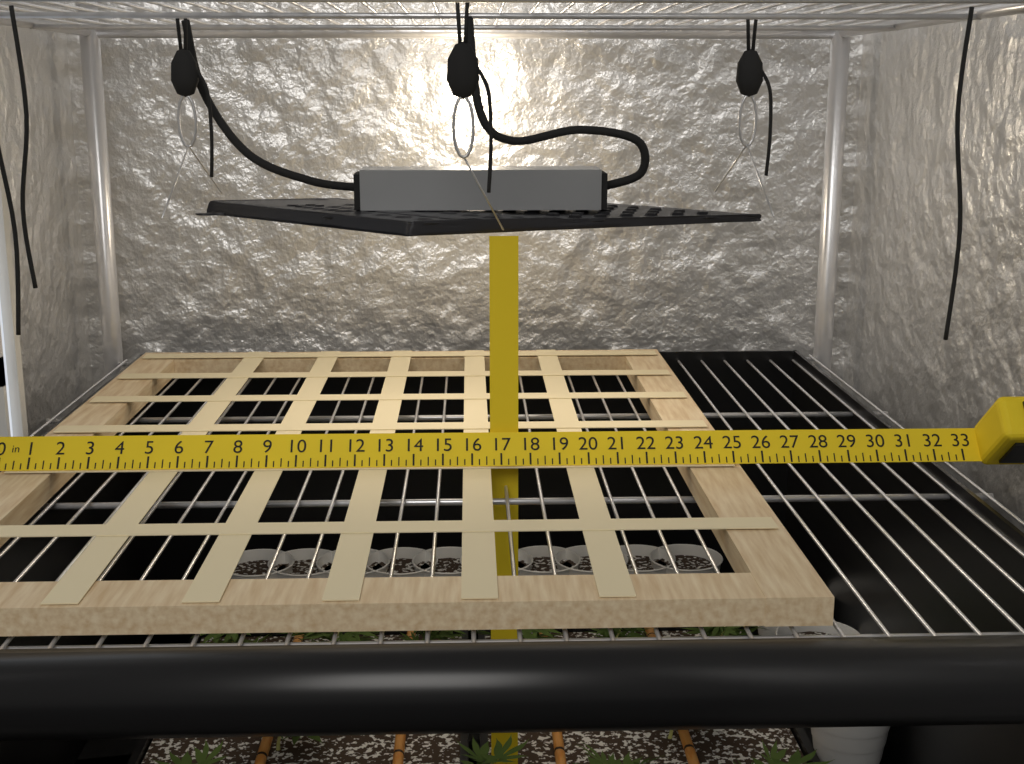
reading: 25.25 in
